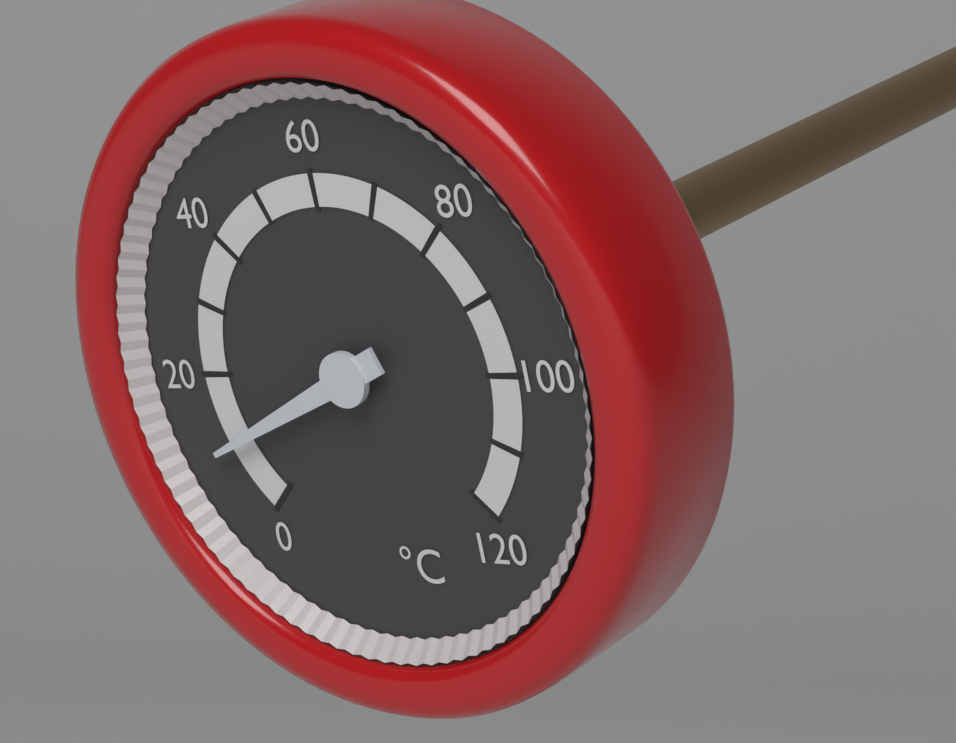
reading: 10 °C
